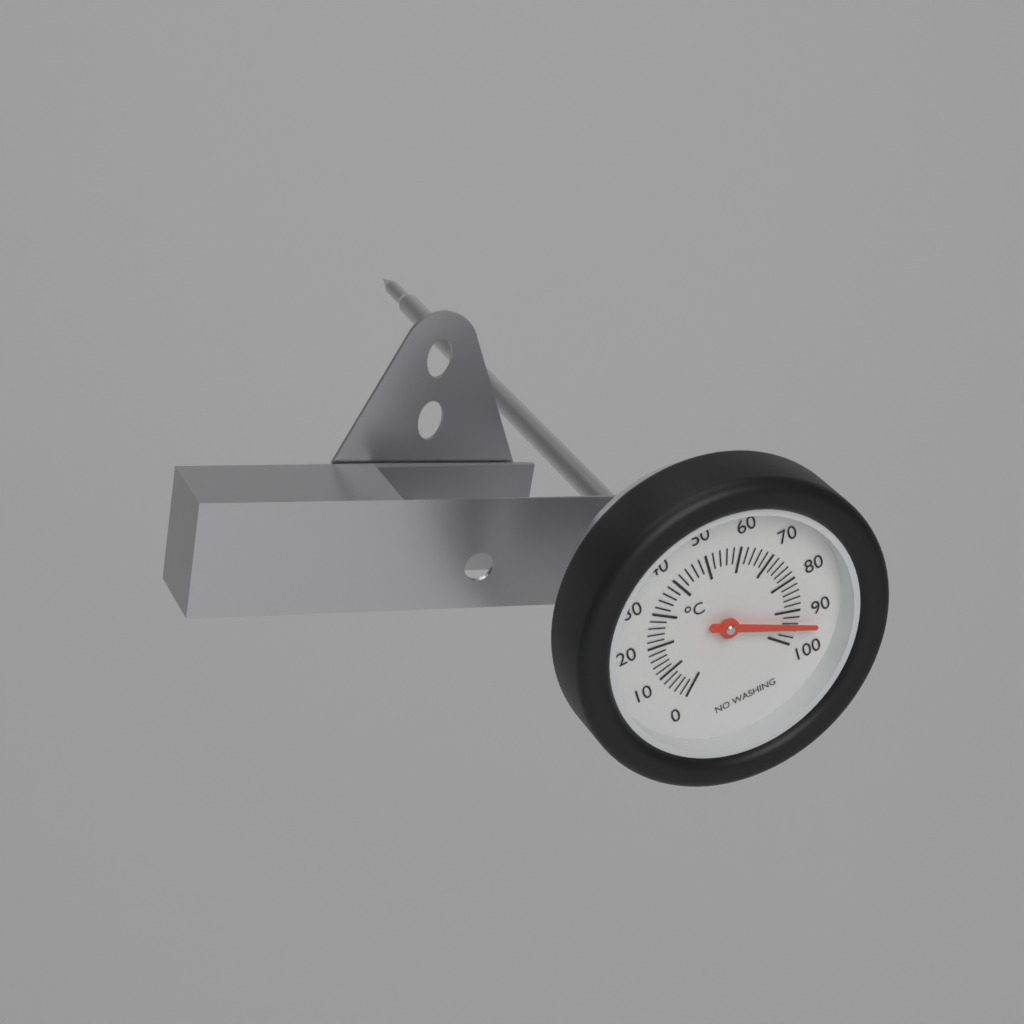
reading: 94 °C
